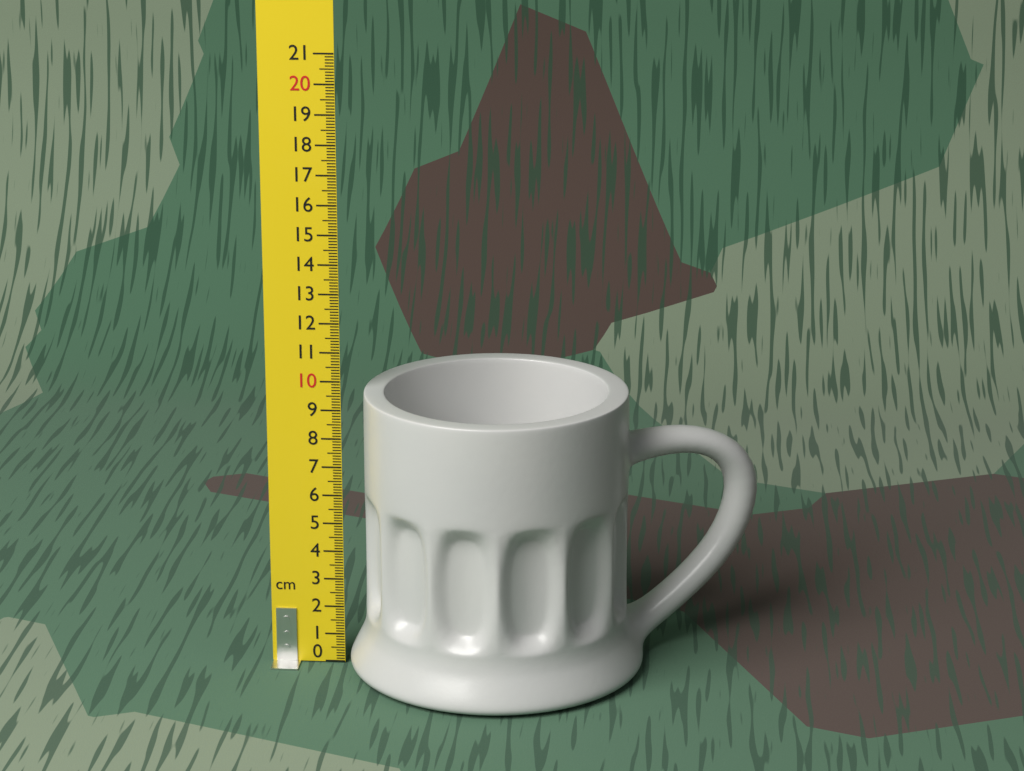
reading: 9.7 cm
